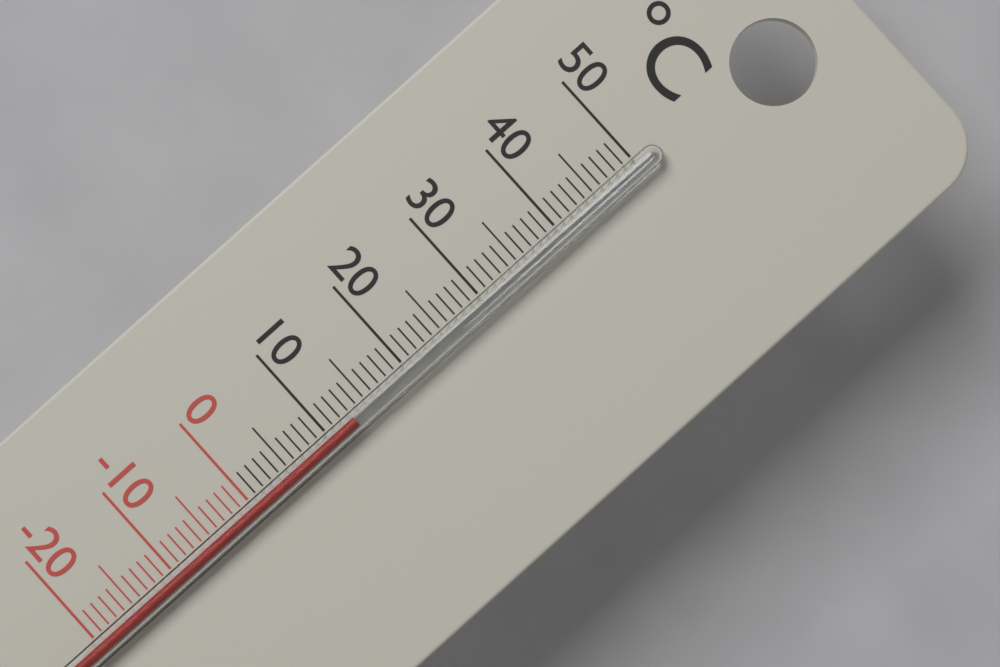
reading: 13 °C
